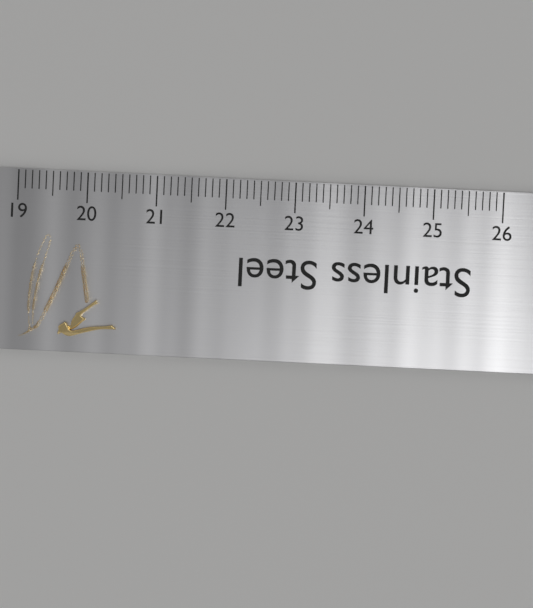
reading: 20.5 (no unit)
